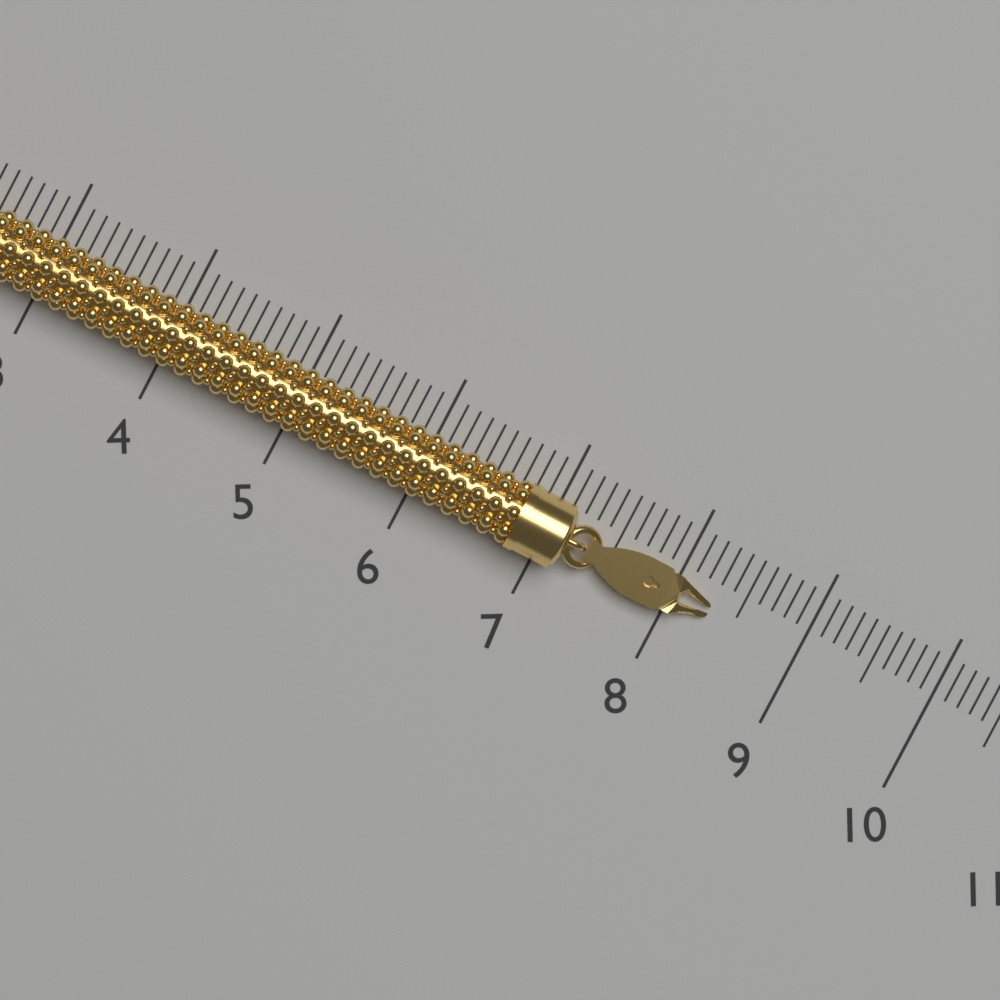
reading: 8.3 (no unit)
